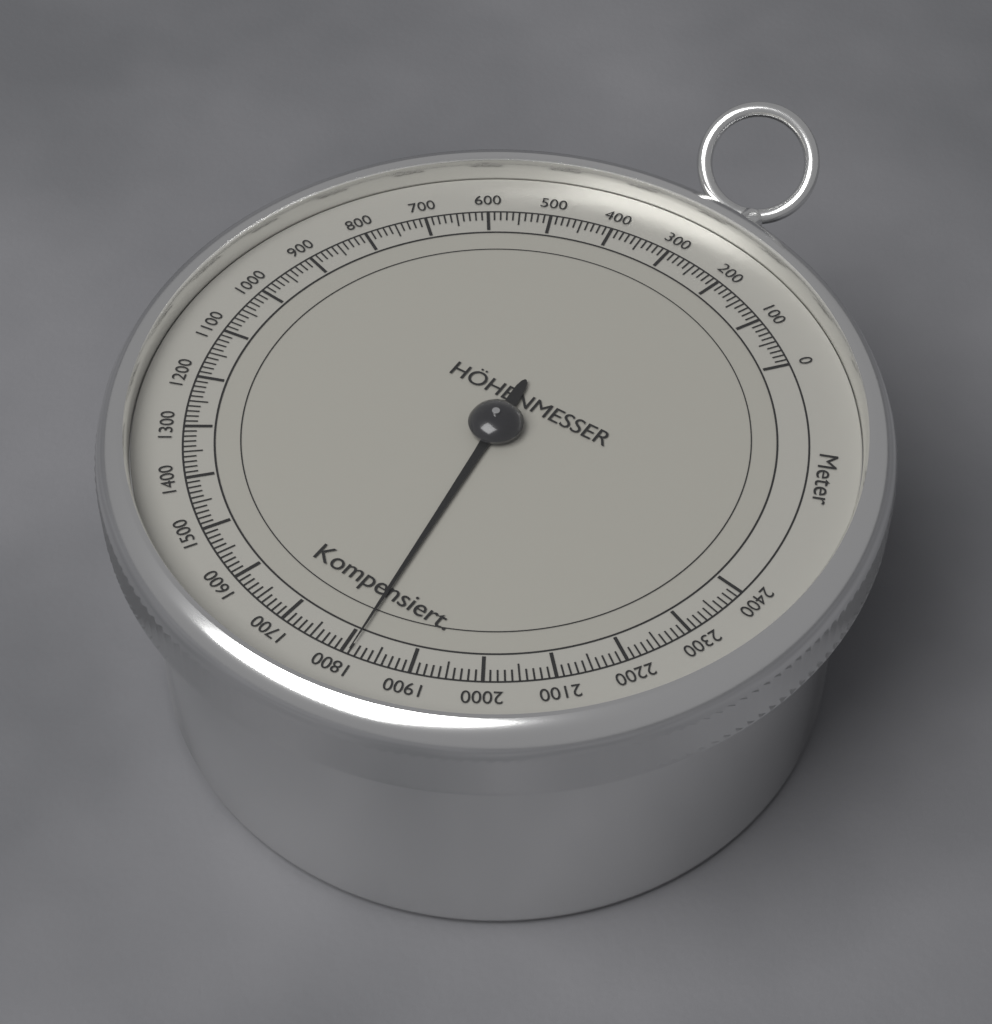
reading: 1810 m
